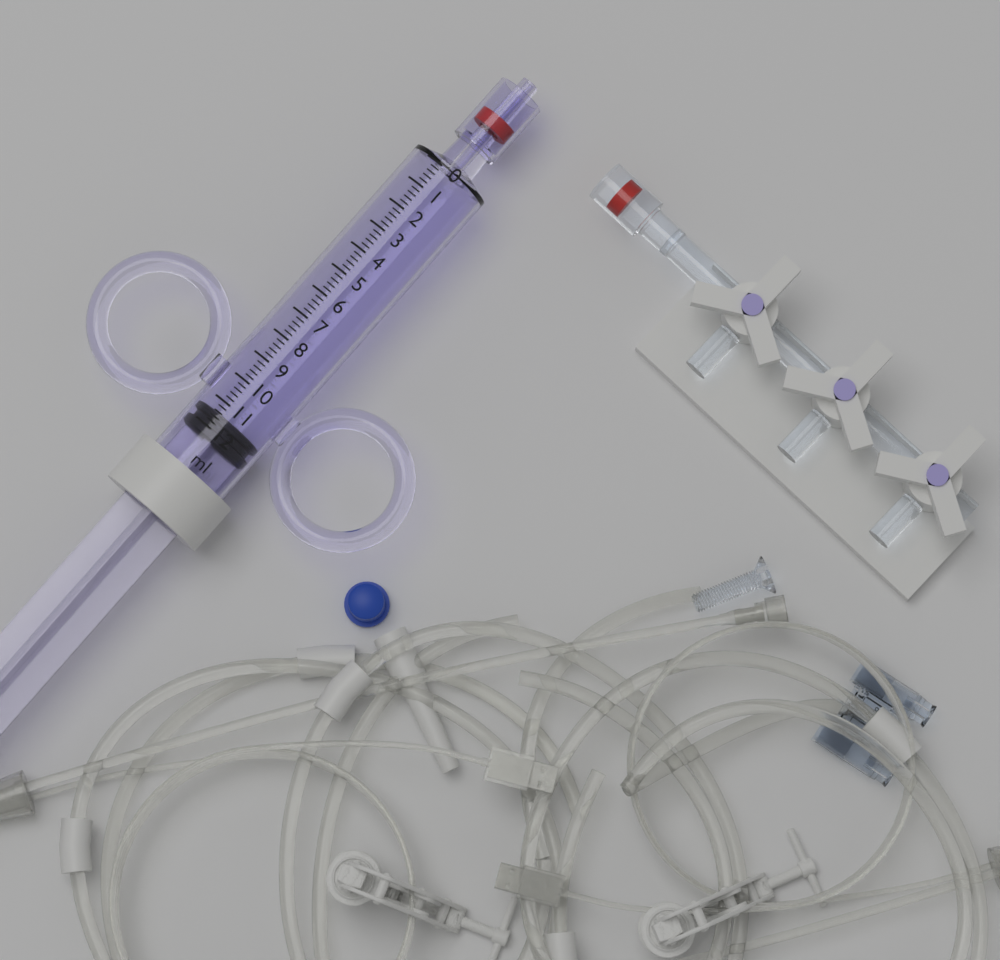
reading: 11.4 ml
